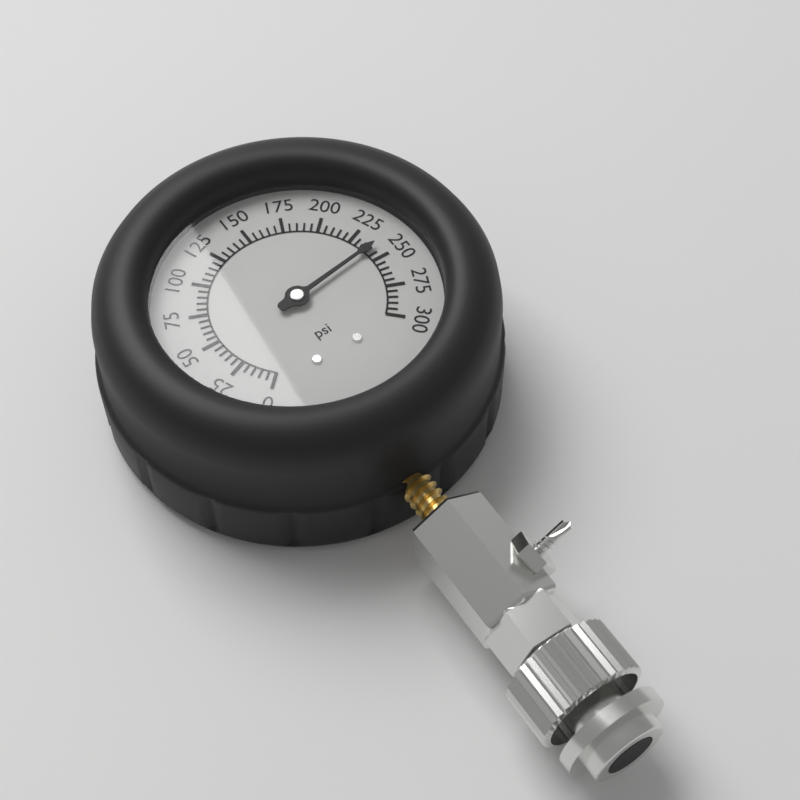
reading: 240 psi
